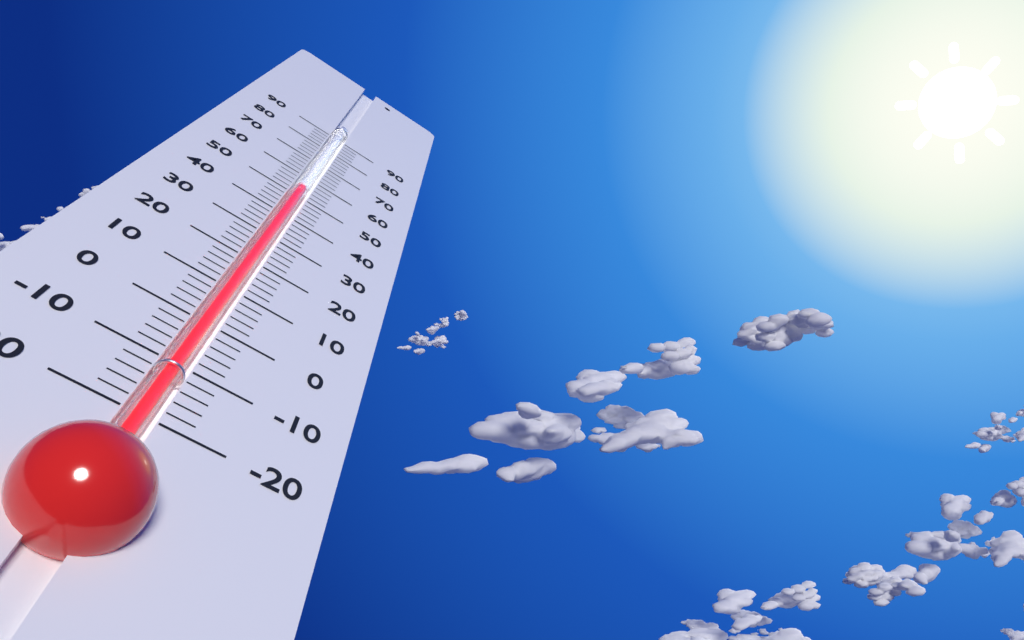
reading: 54 (no unit)
